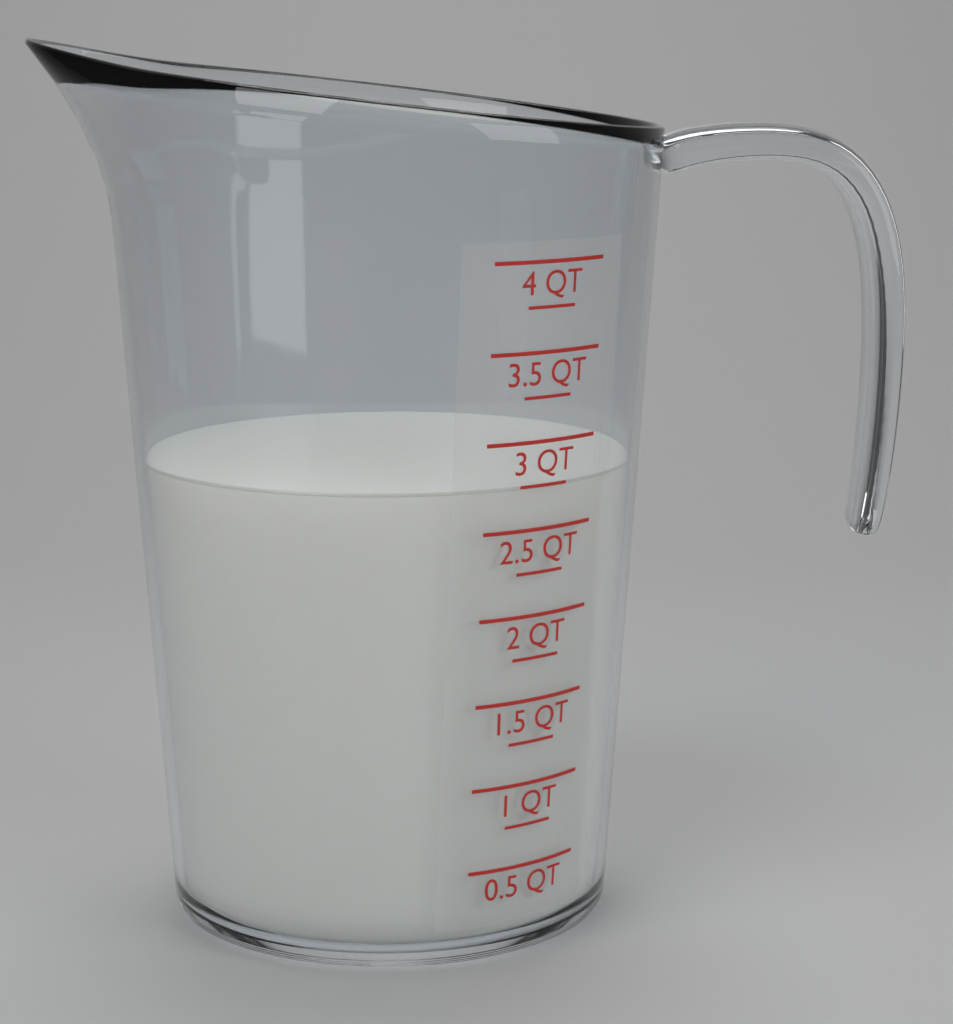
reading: 2.75 QT
